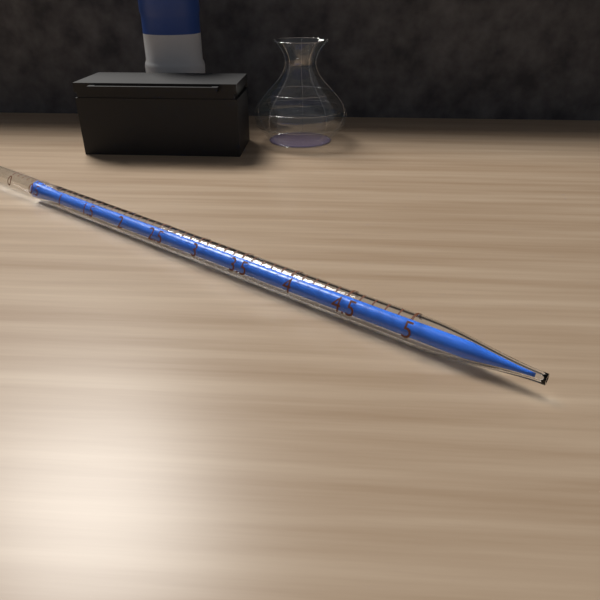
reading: 0.4 ml
